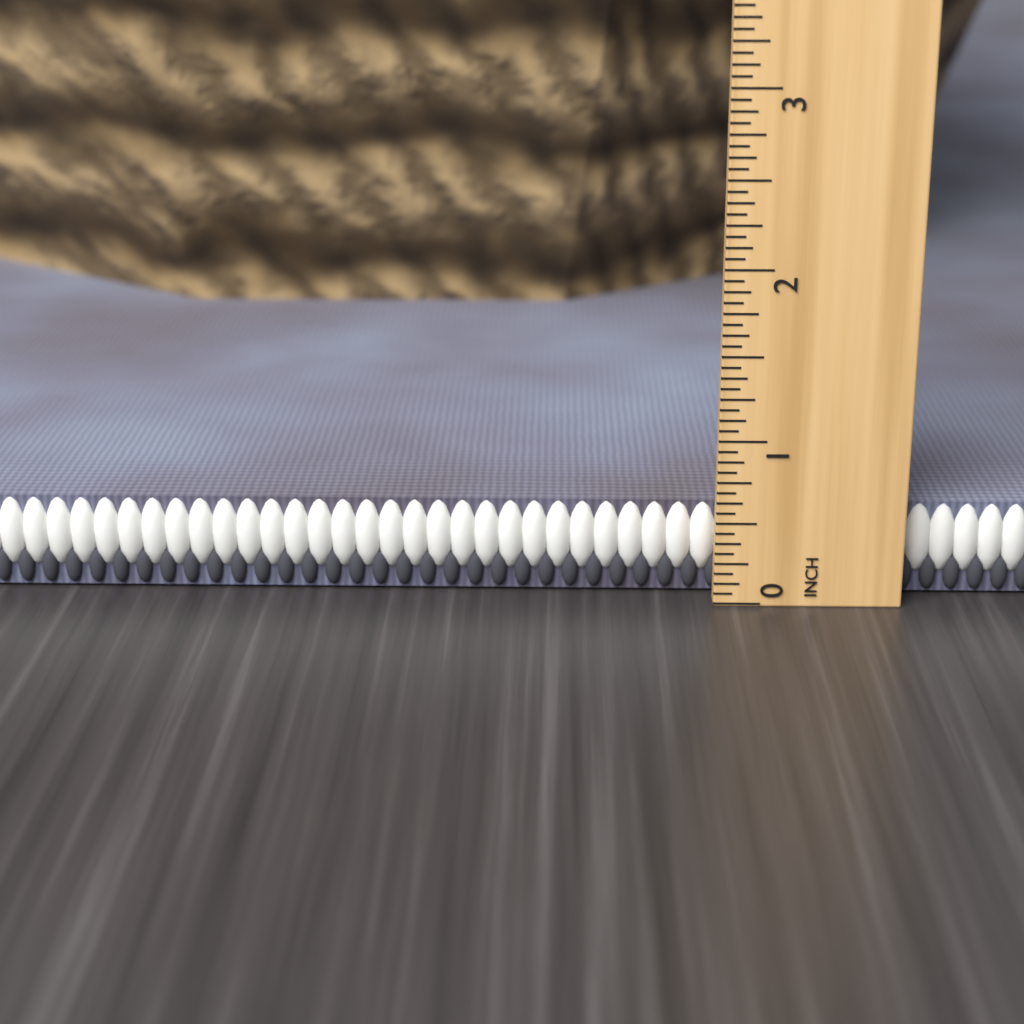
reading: 0.5625 in
